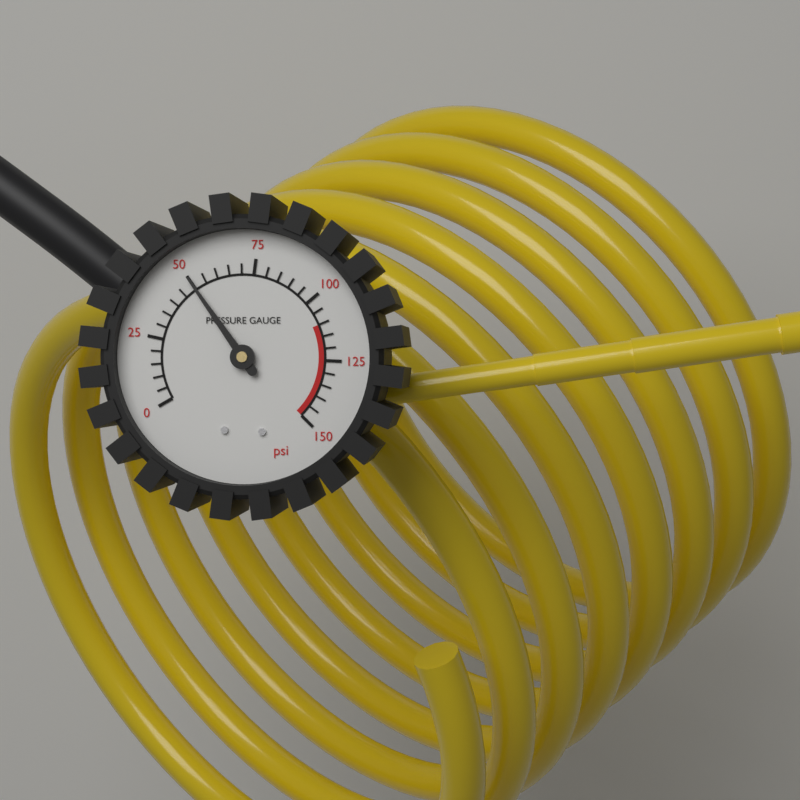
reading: 50 psi
